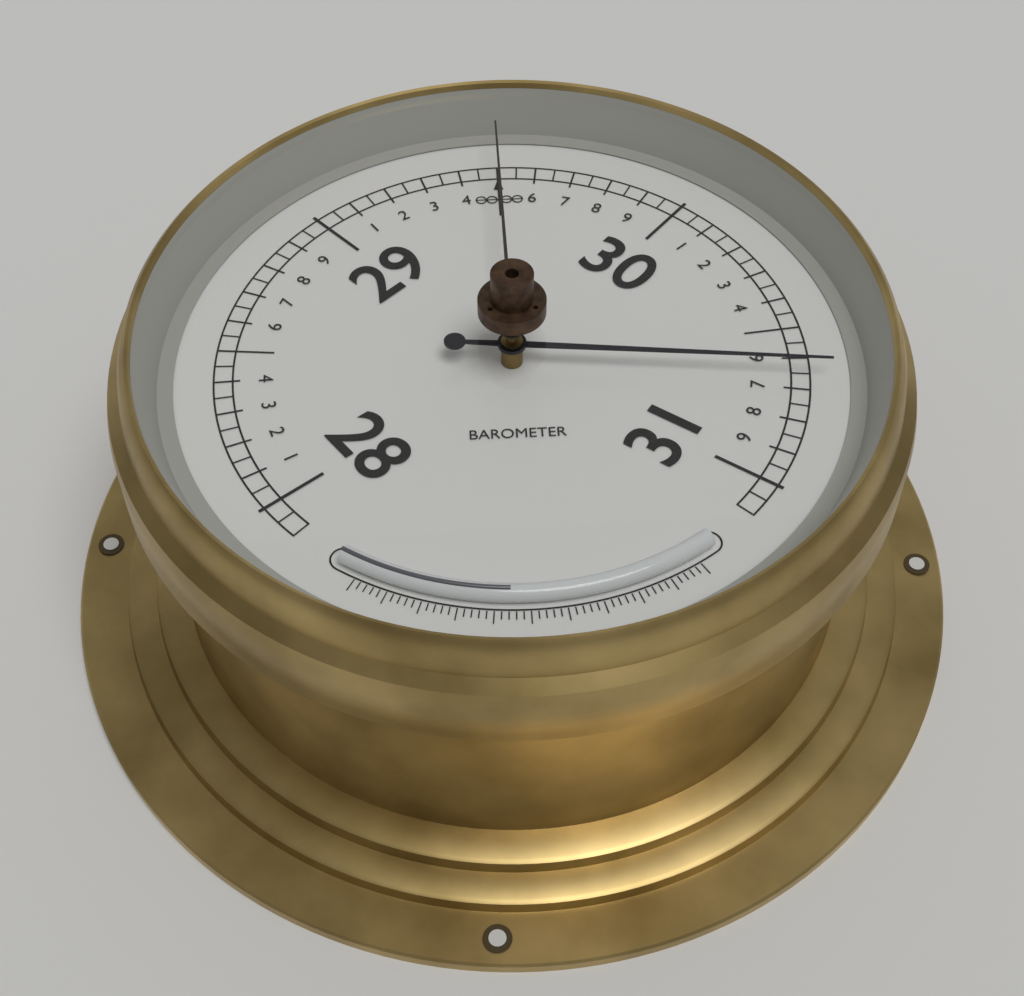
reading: 30.65 (no unit)
